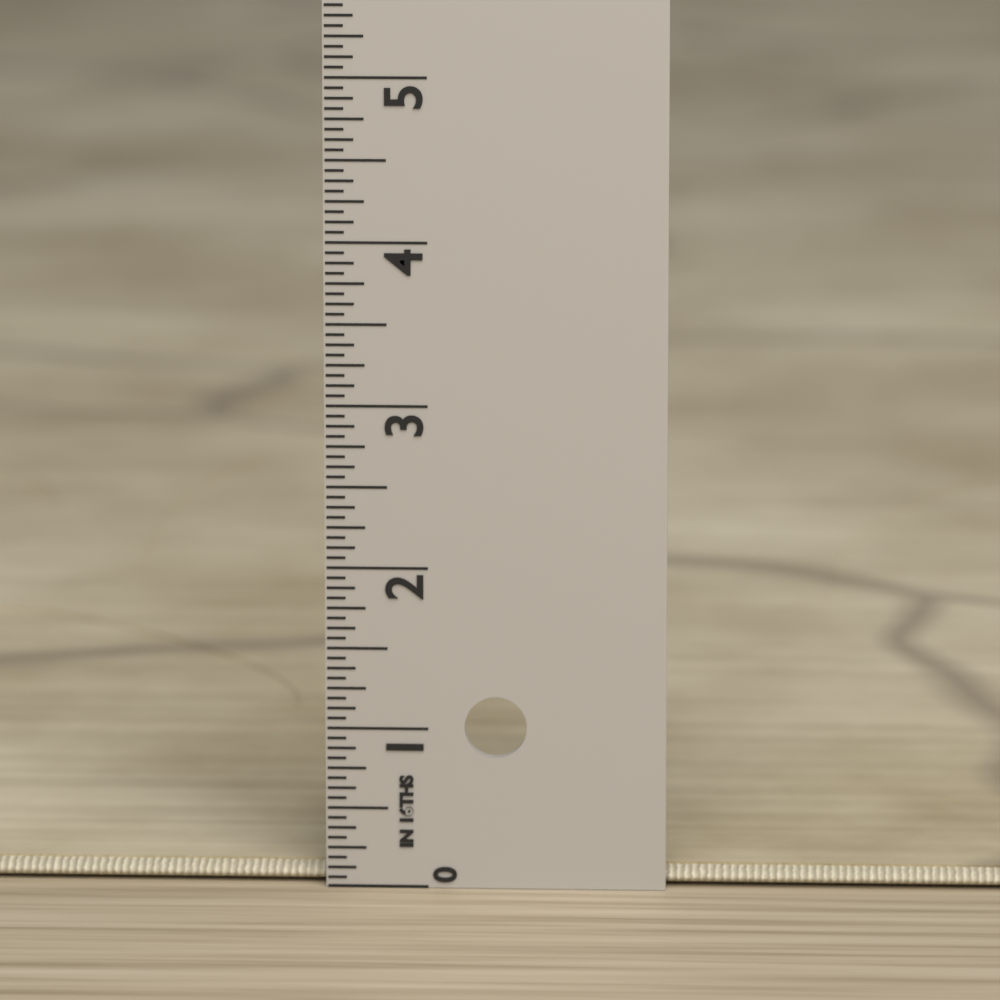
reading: 0.1250 in
